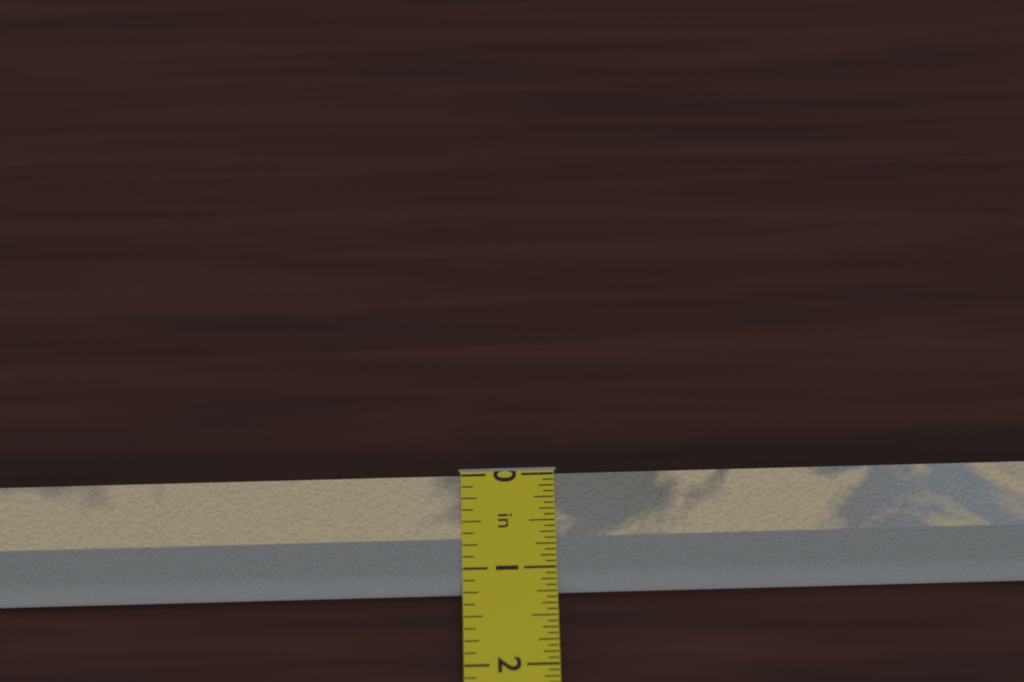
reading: 1.2500 in
